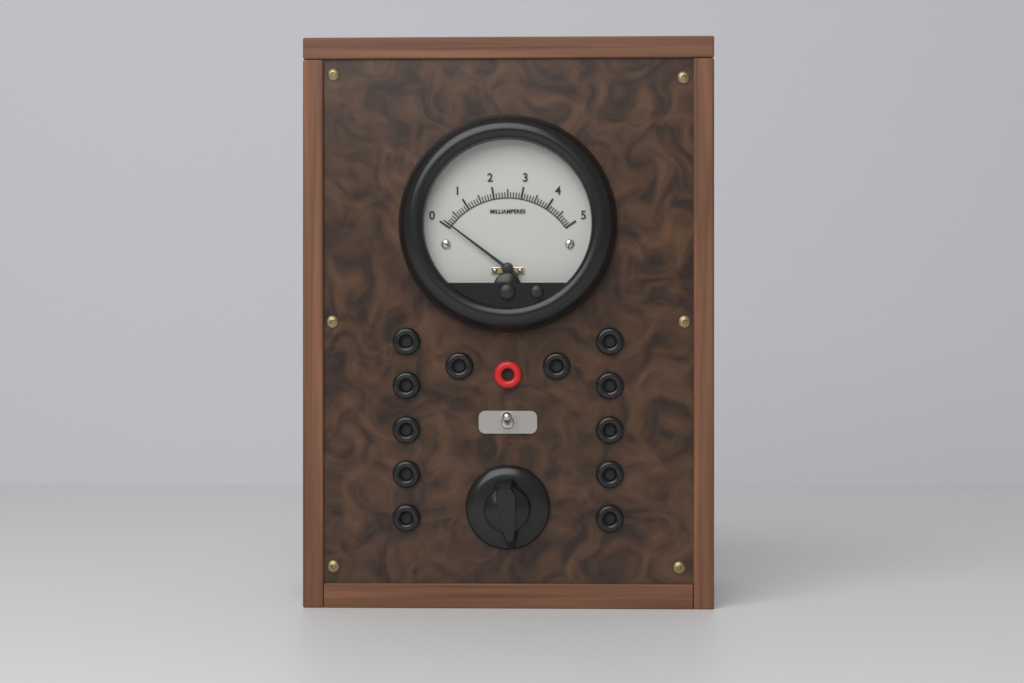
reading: 0.1 mA
